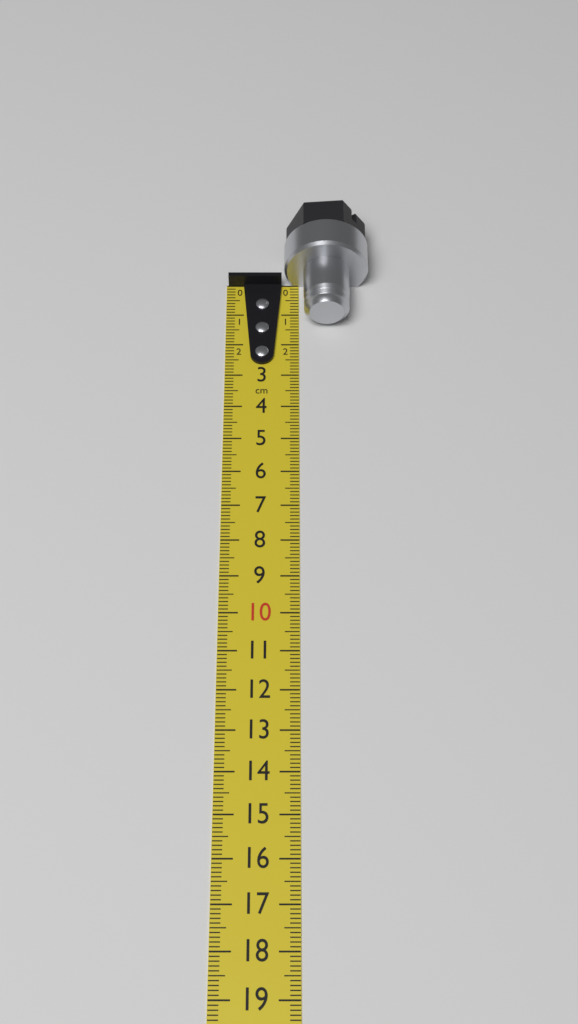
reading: 1.4 cm
